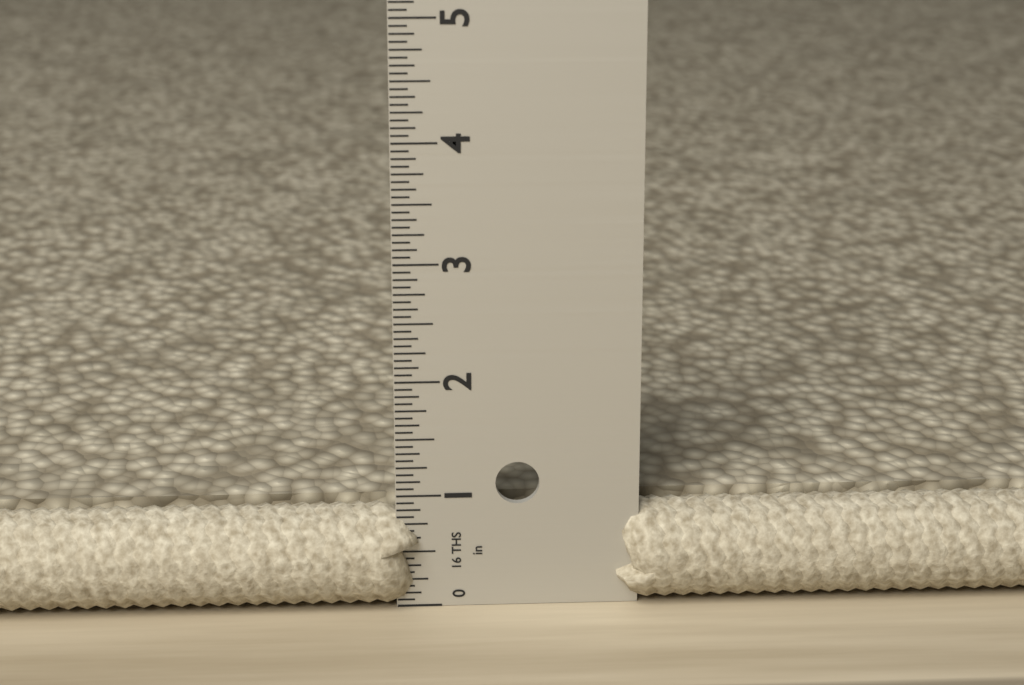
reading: 0.8750 in
